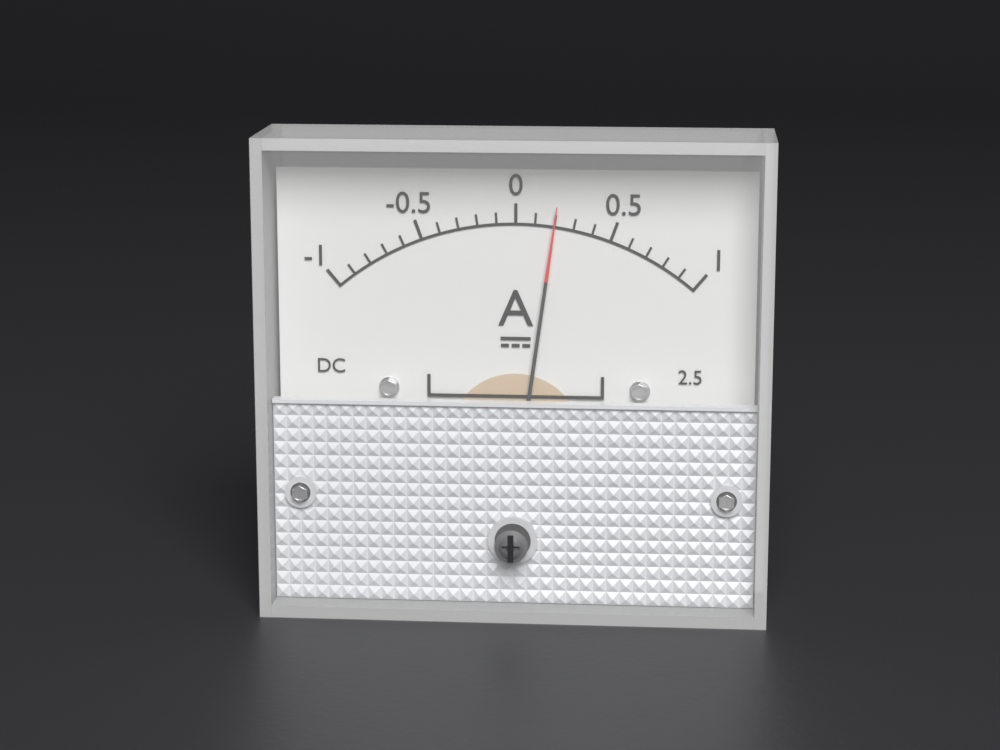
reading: 0.2 A
